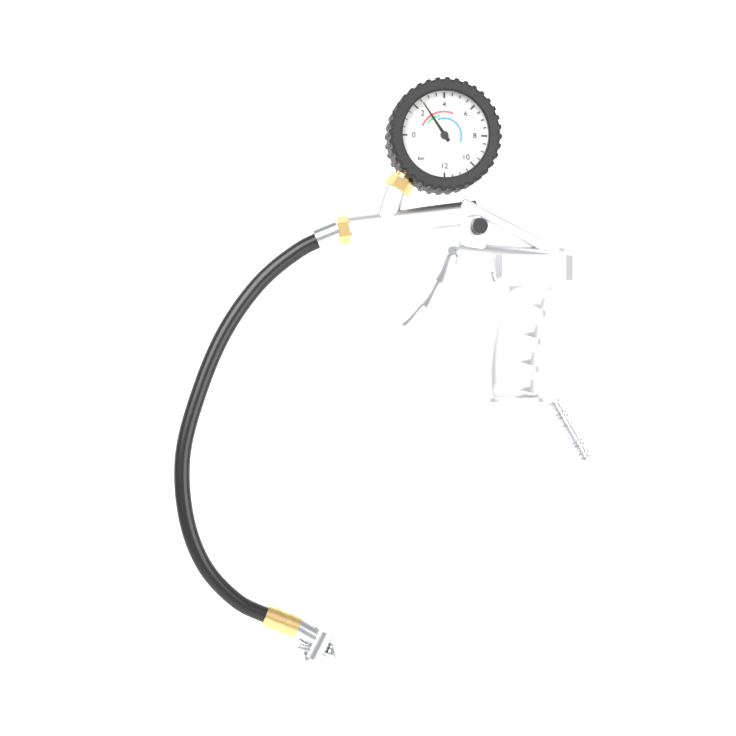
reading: 2.5 bar
